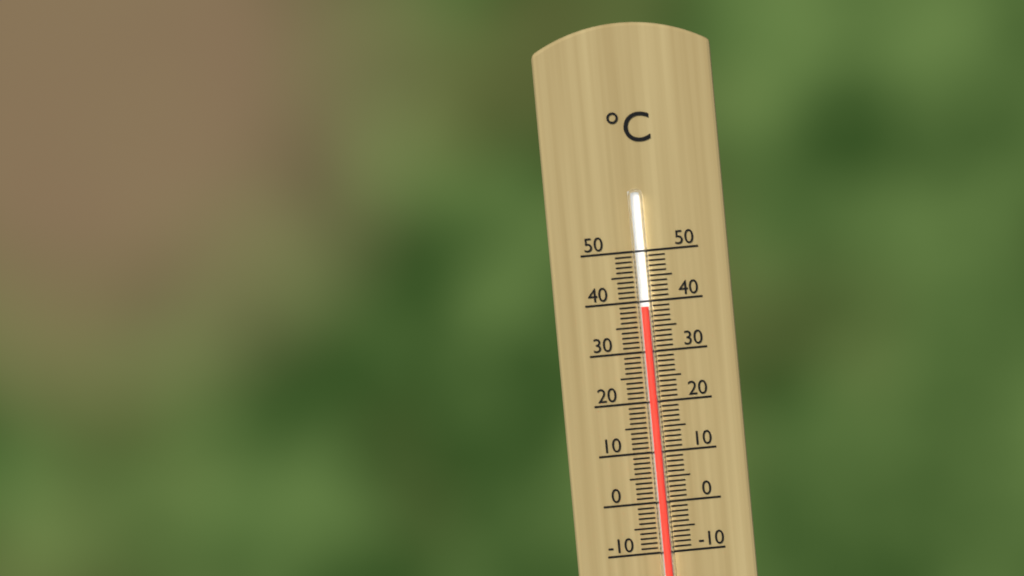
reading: 39 °C
